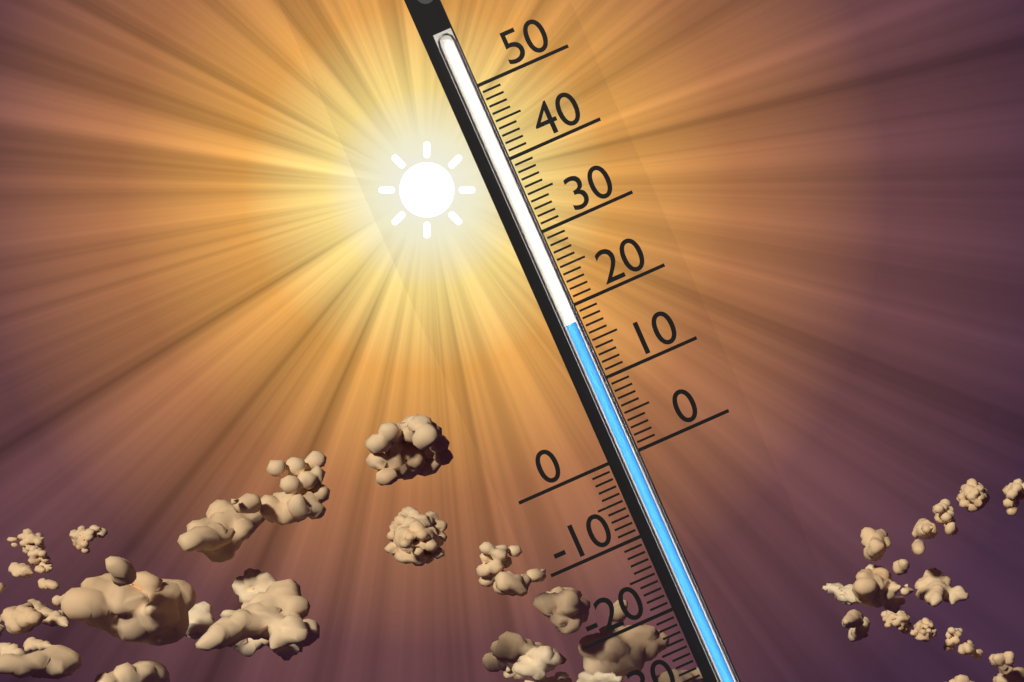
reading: 18 (no unit)
